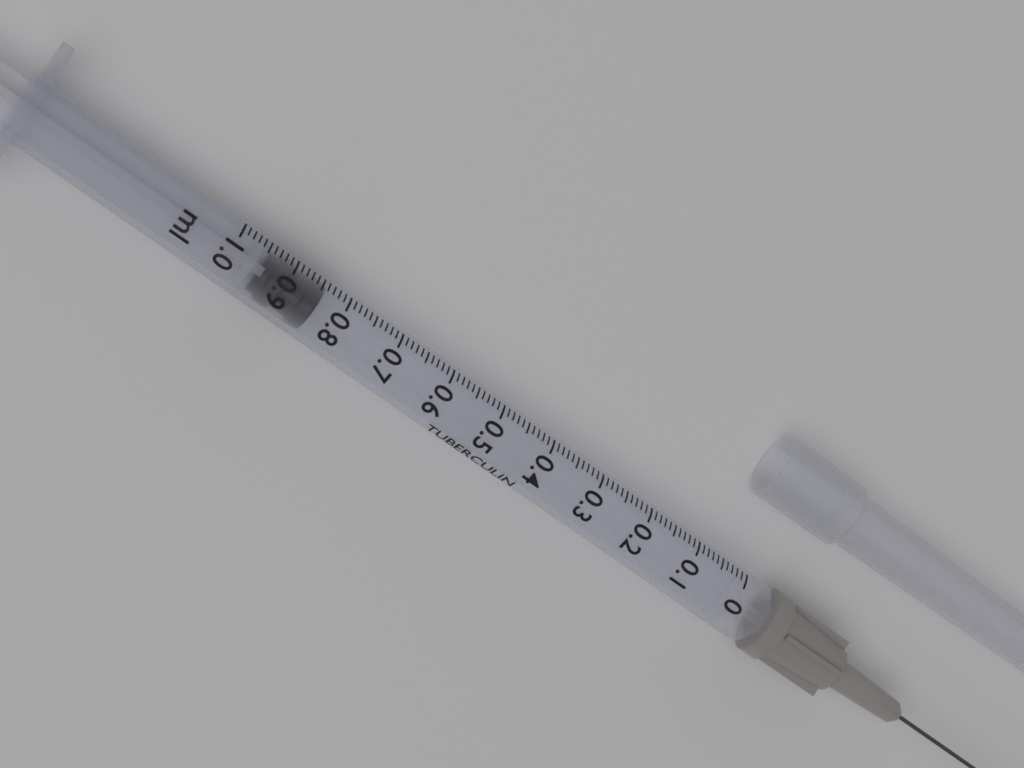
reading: 0.84 ml
